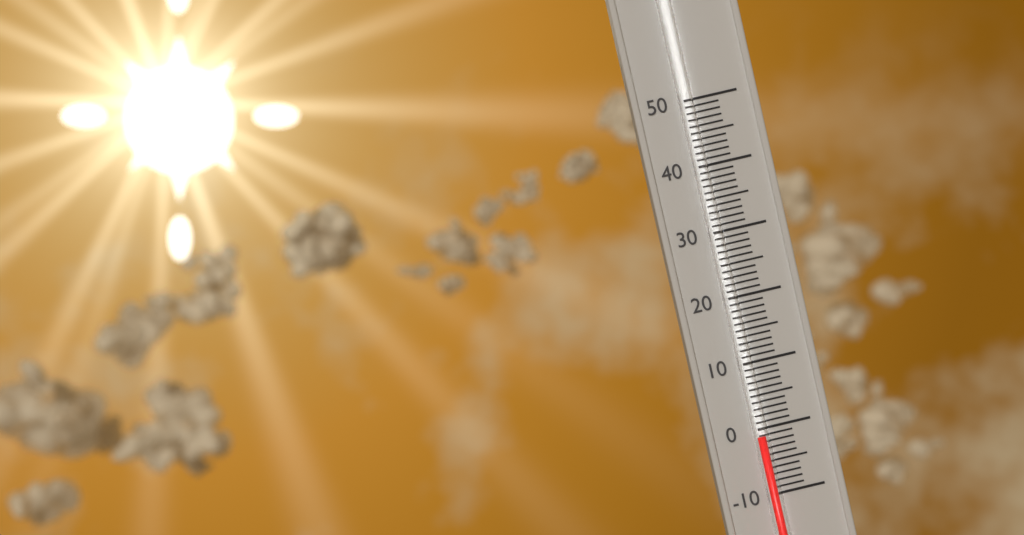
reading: -1 (no unit)
